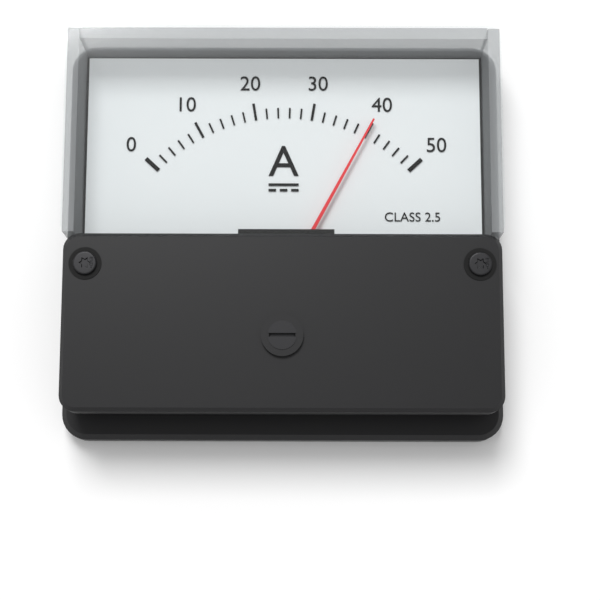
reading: 40 A
